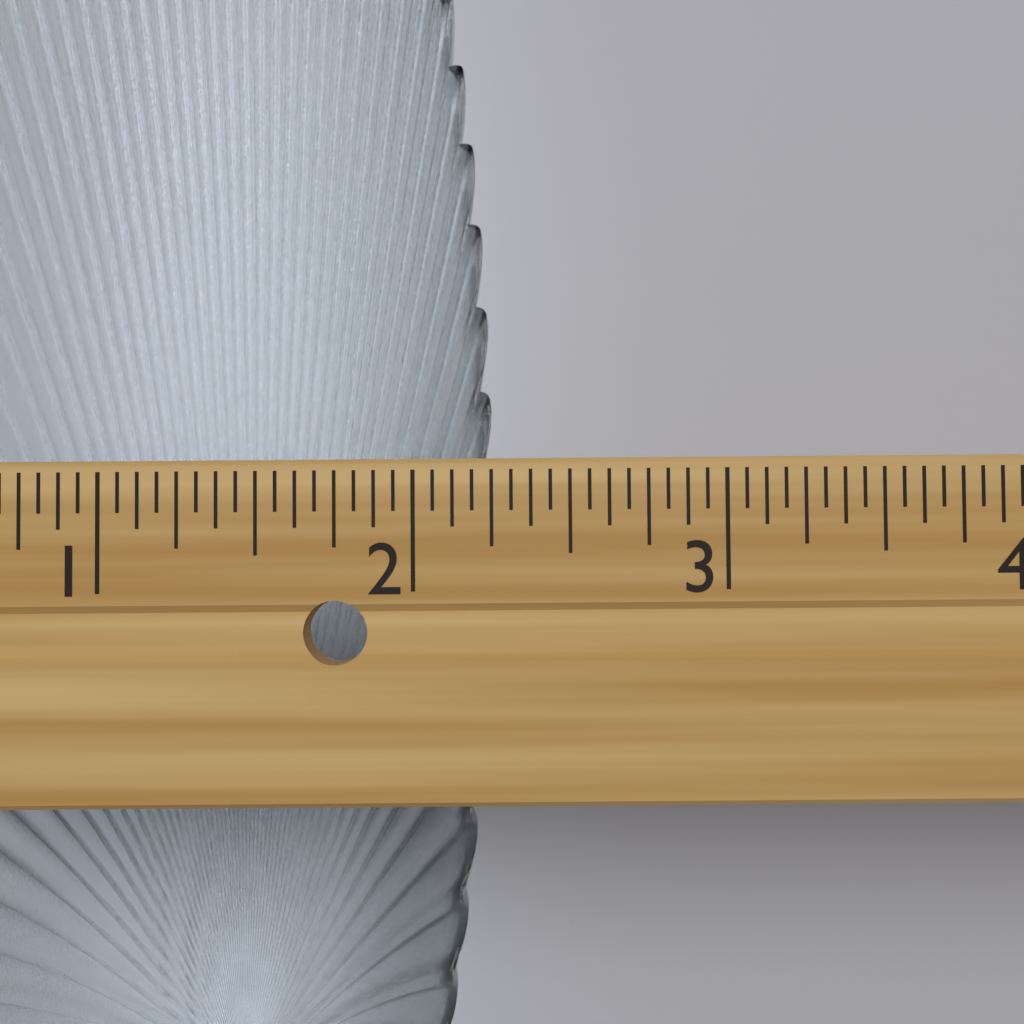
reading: 2.2500 in
